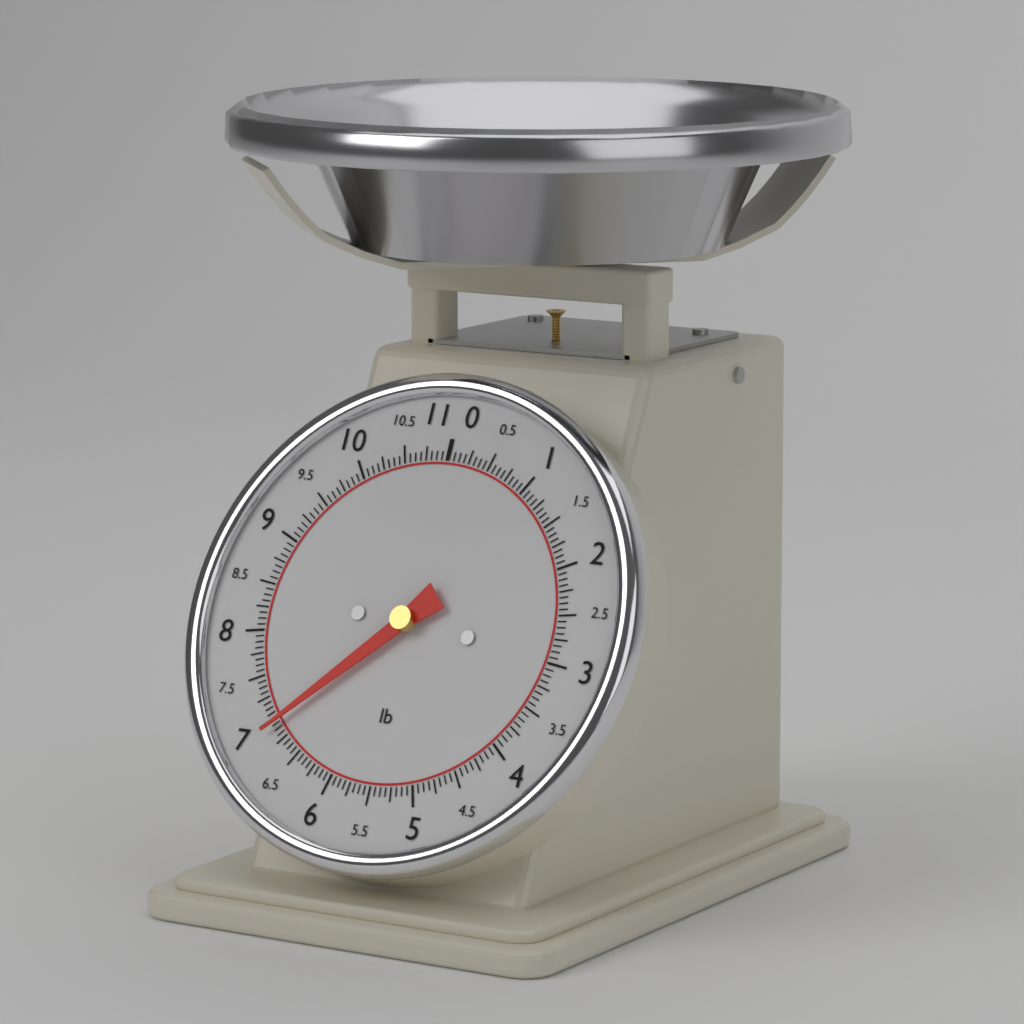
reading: 6.9375 lb
